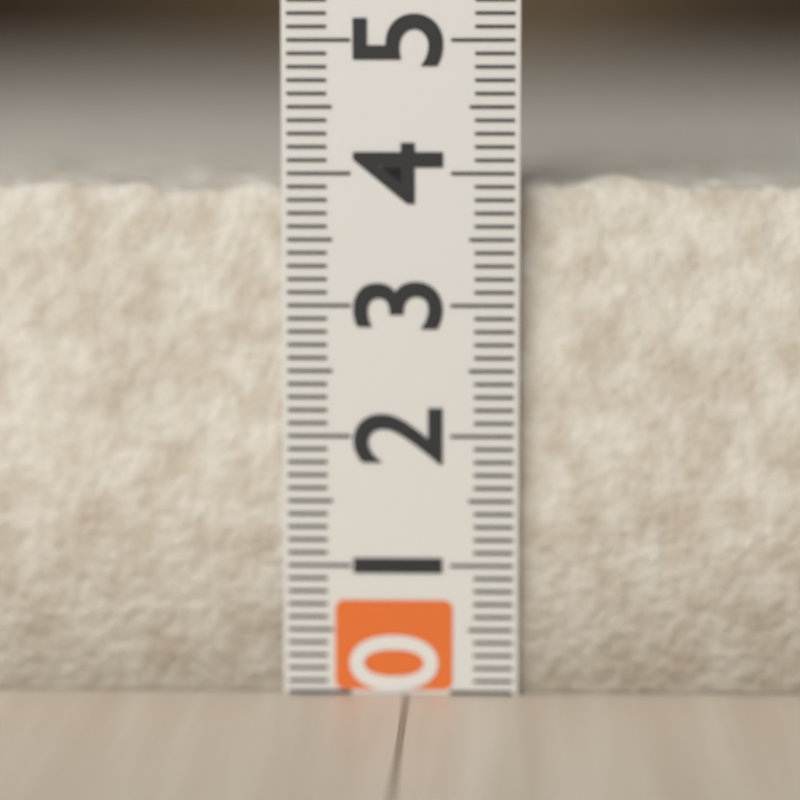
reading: 4.0 (no unit)
